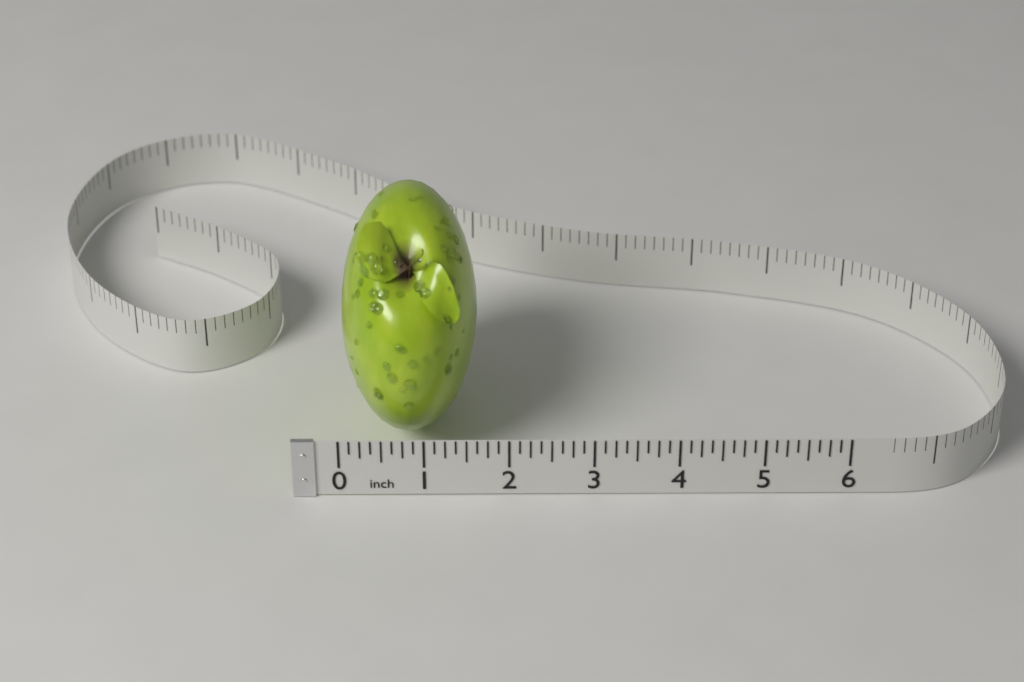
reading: 1.625 in
